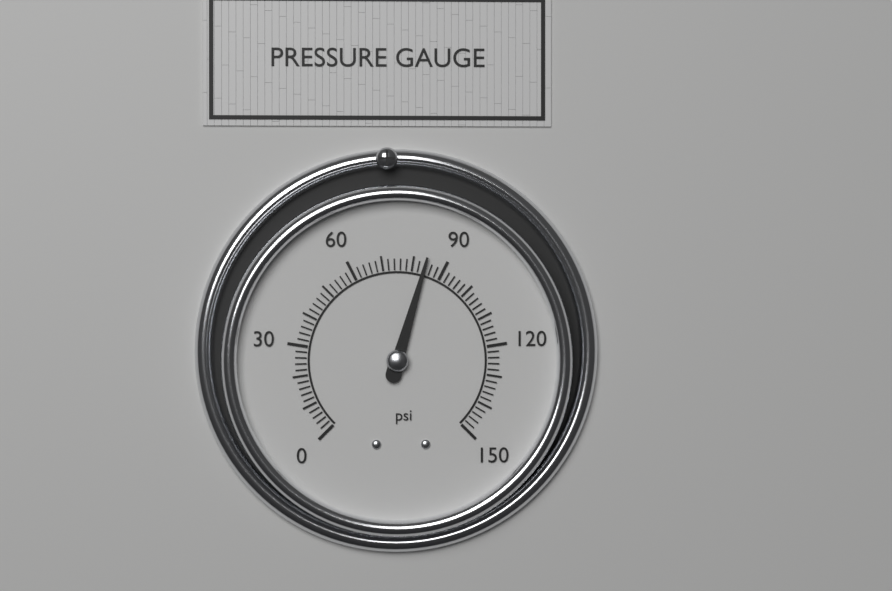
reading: 84 psi
